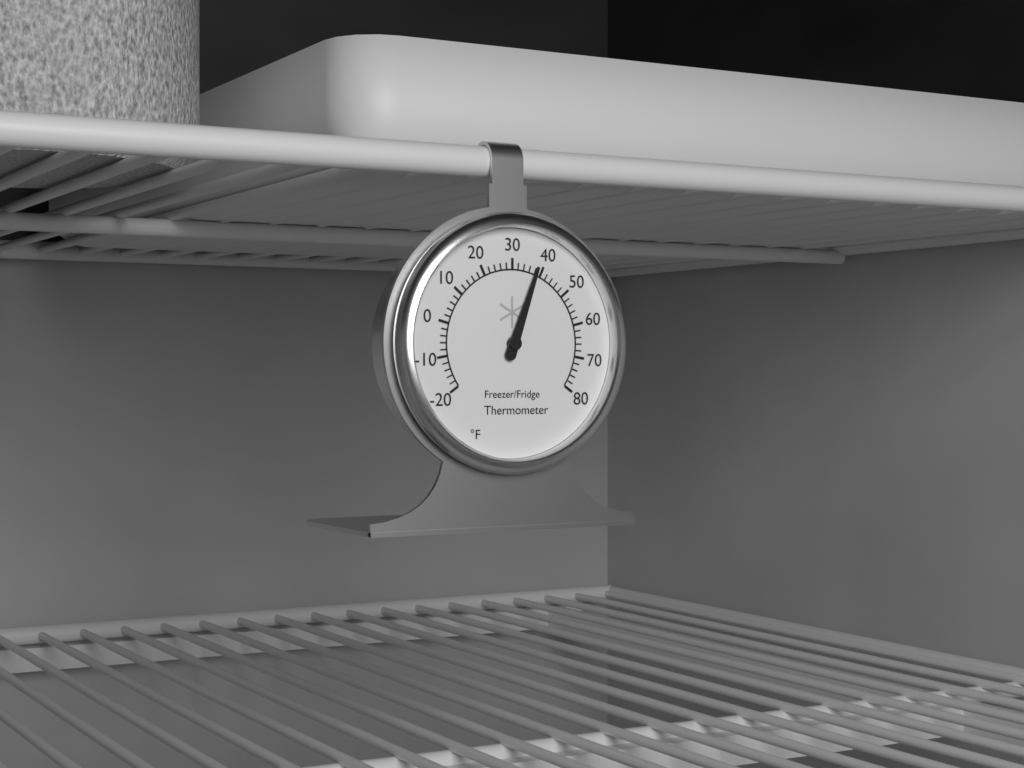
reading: 38 °F
